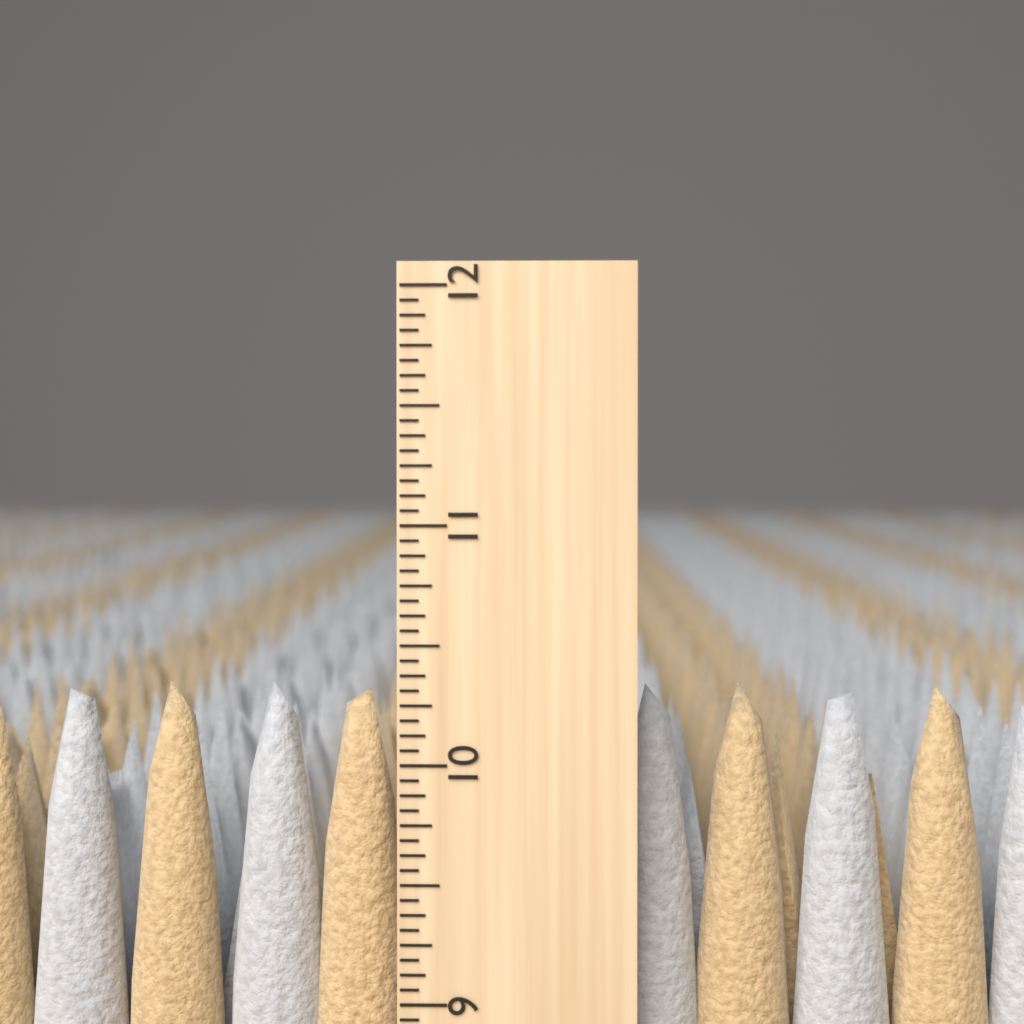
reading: 10.3125 inch
